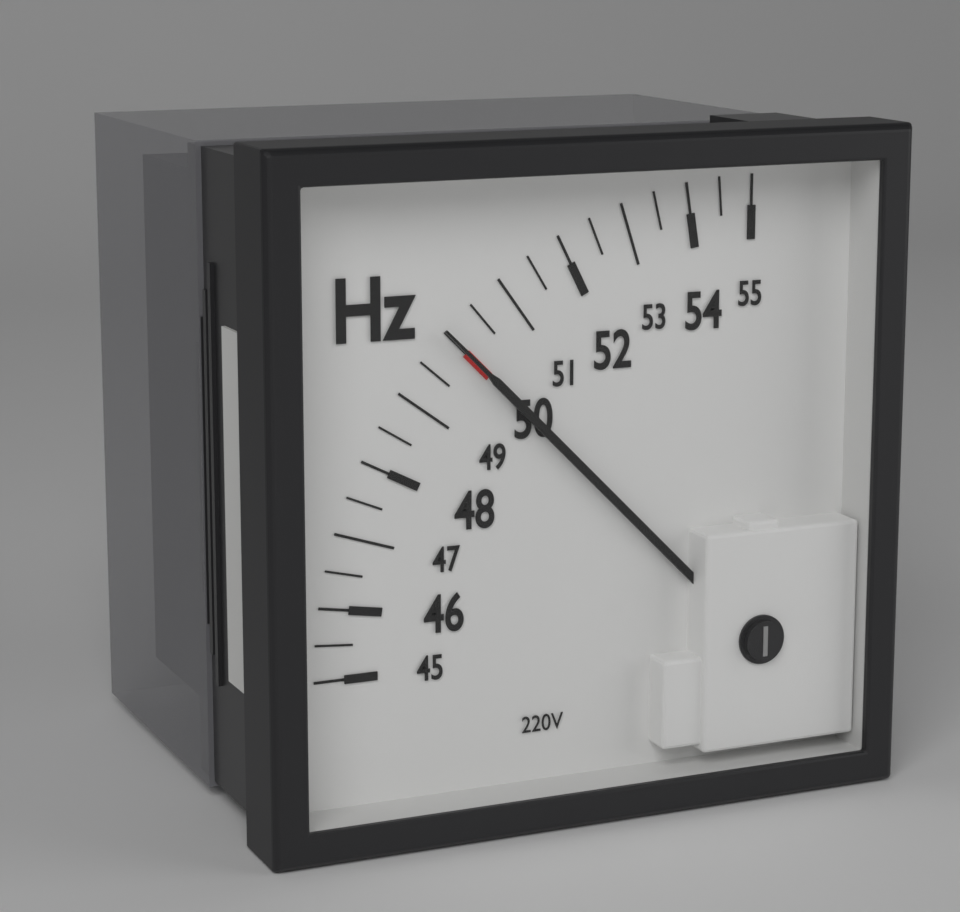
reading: 50.0 Hz
